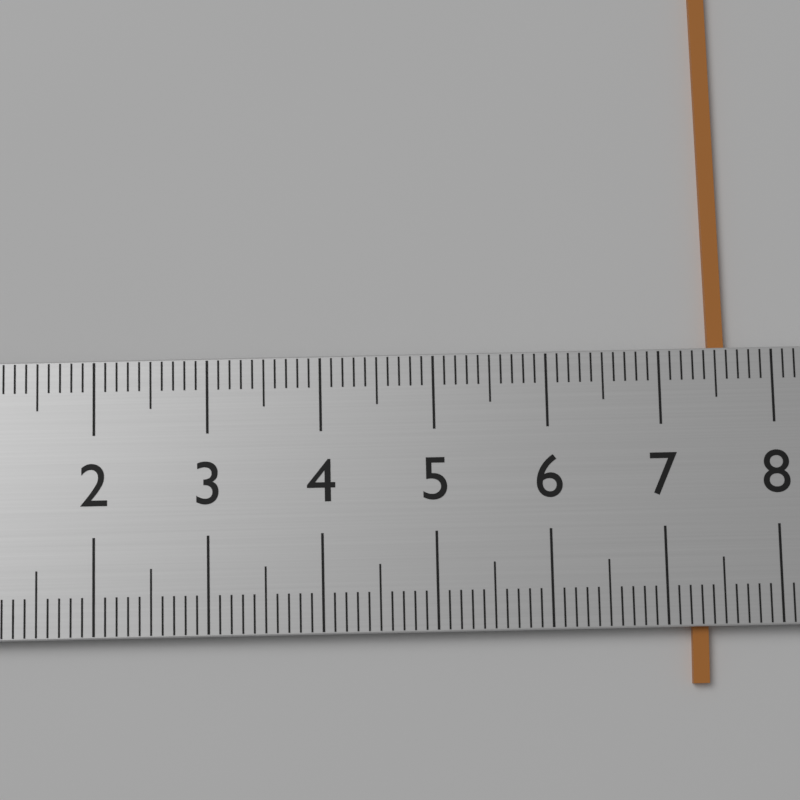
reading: 7.6 (no unit)
